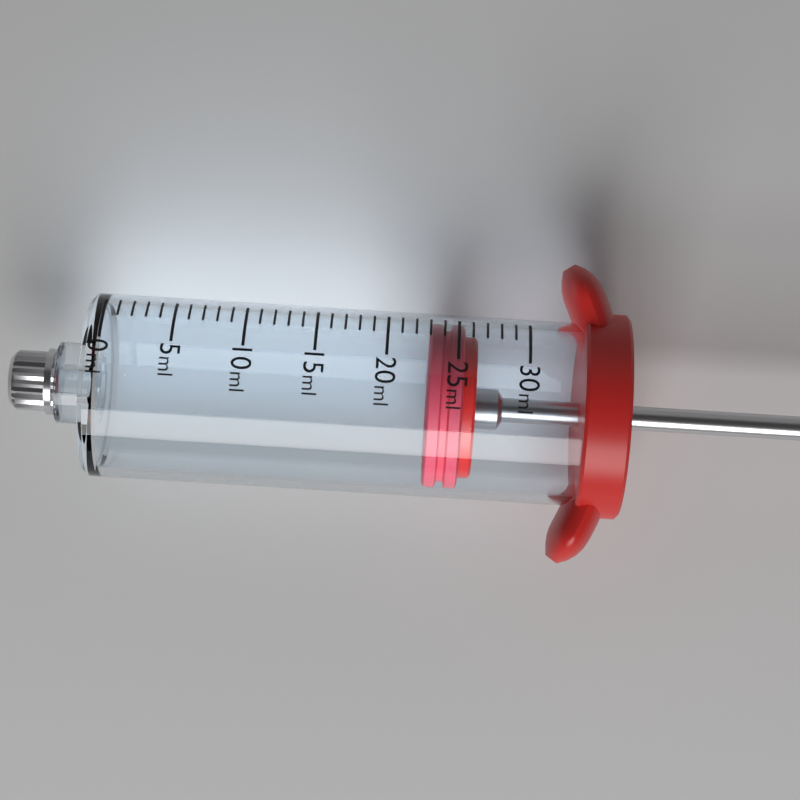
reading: 23 ml
